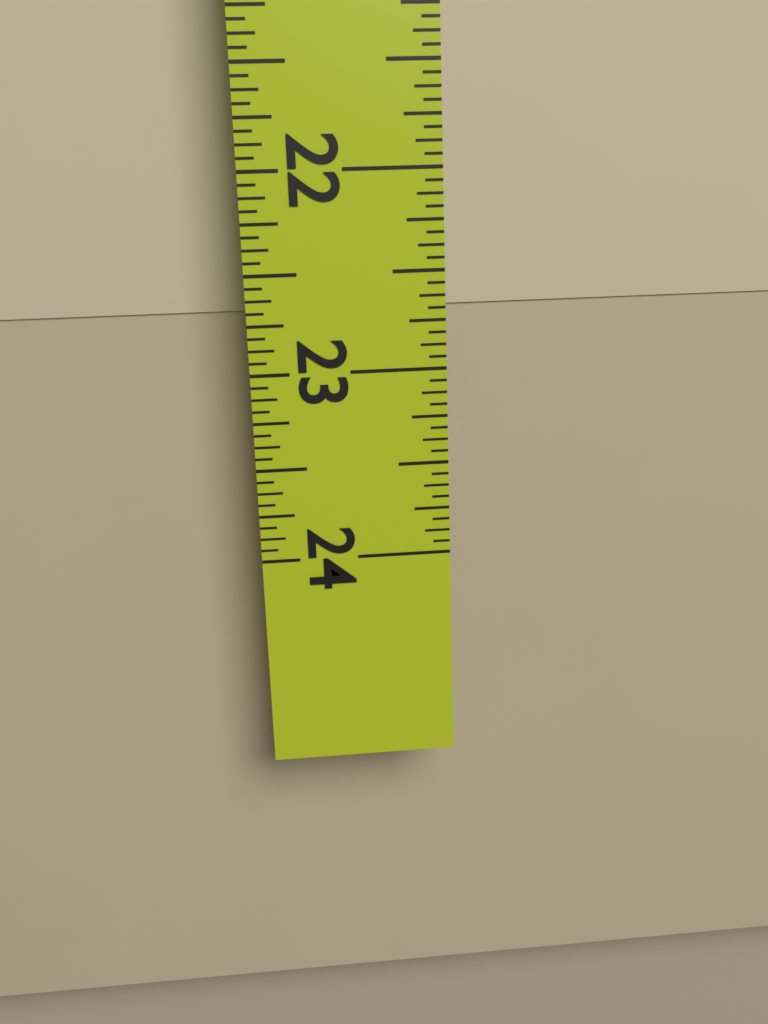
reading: 22.6875 in
